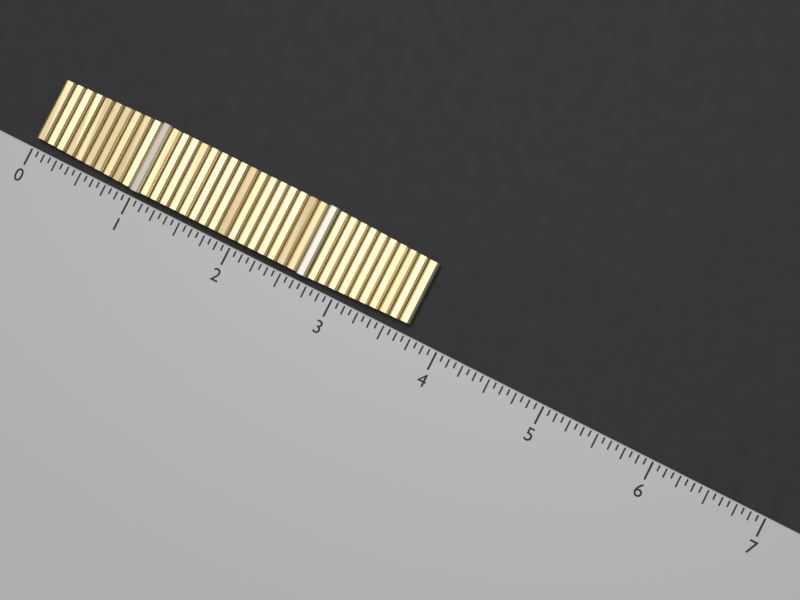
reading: 3.6875 (no unit)
